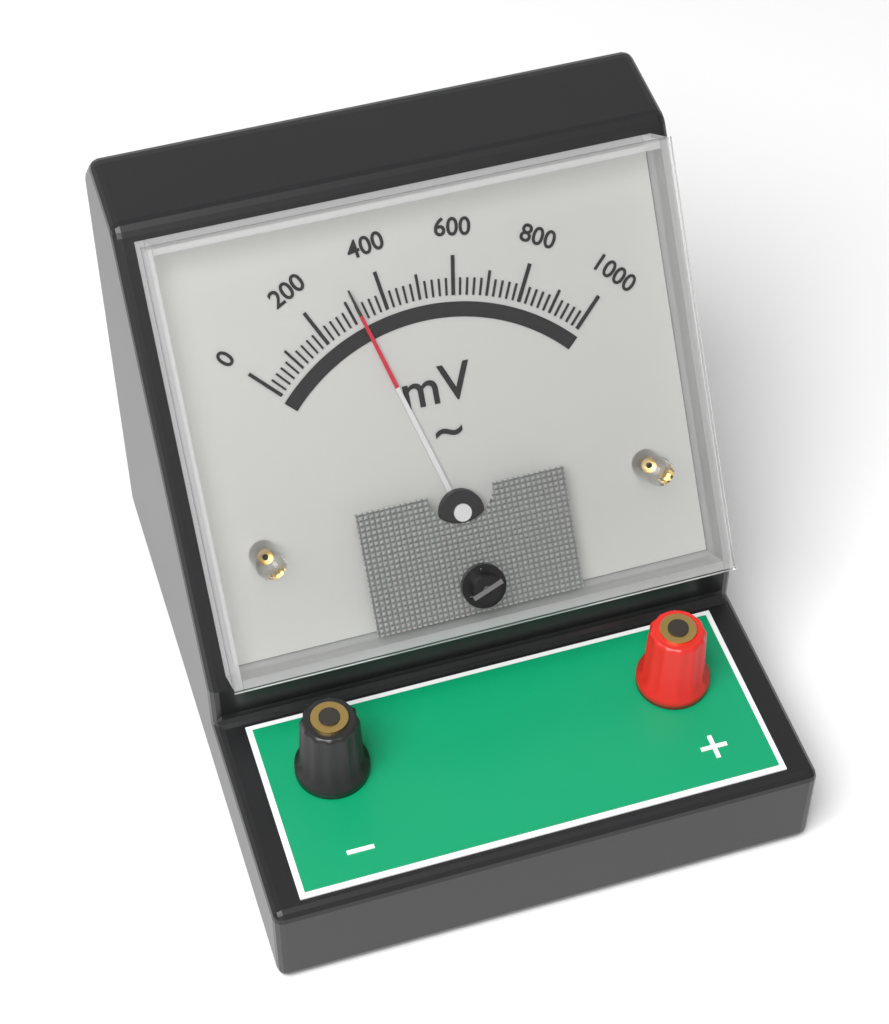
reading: 320 mV
